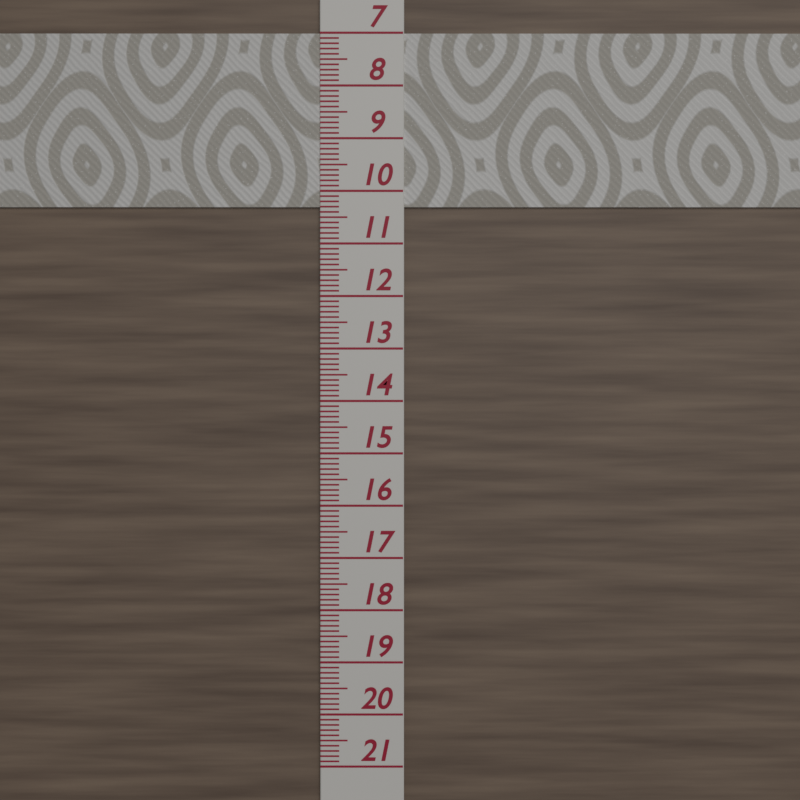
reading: 10.3 (no unit)
